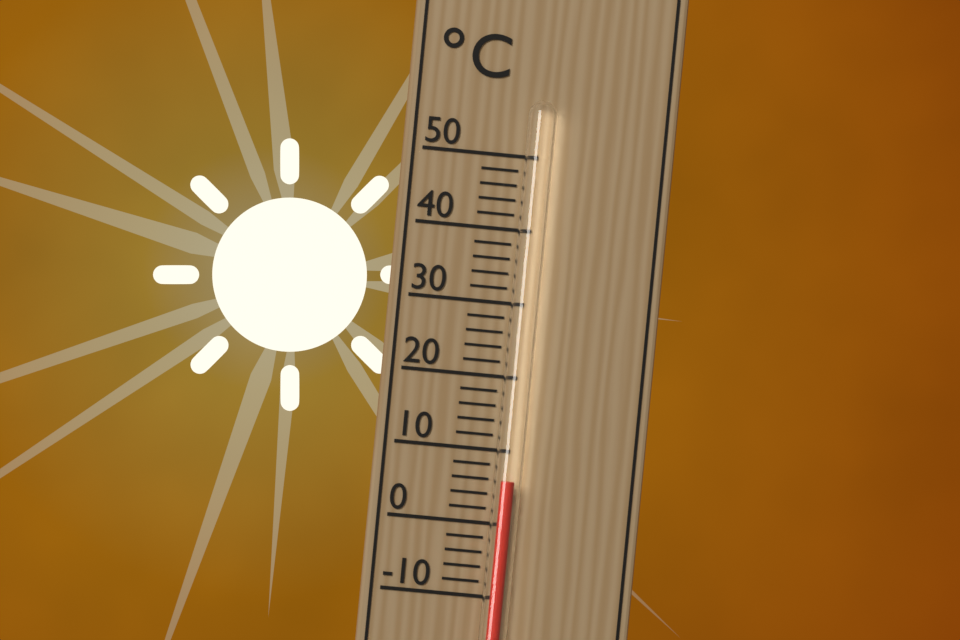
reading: 6 °C
